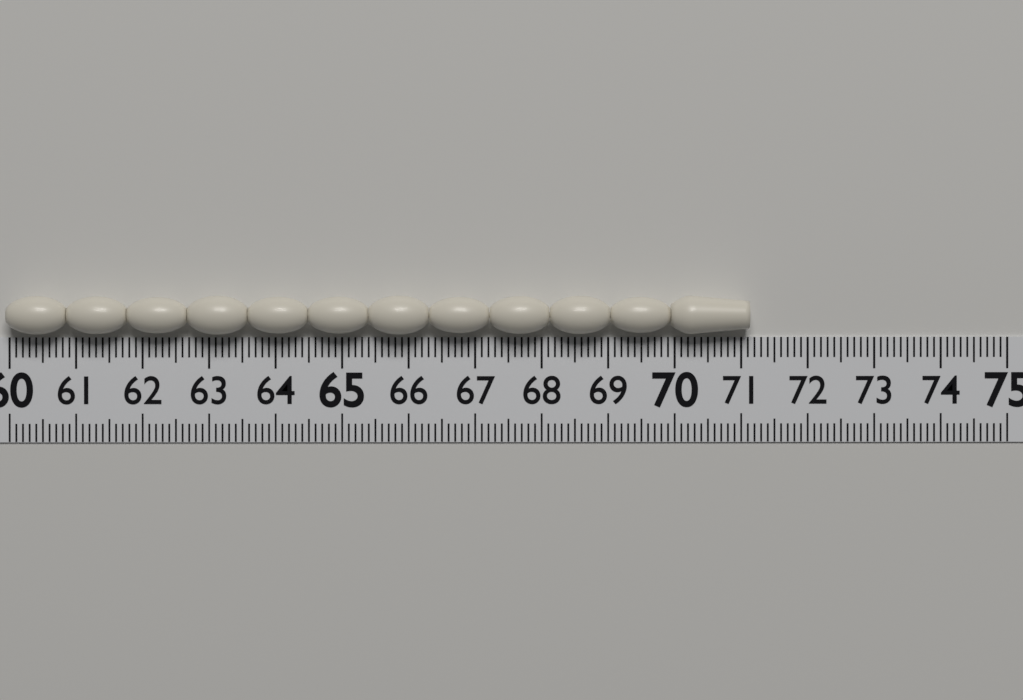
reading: 71.1 (no unit)
